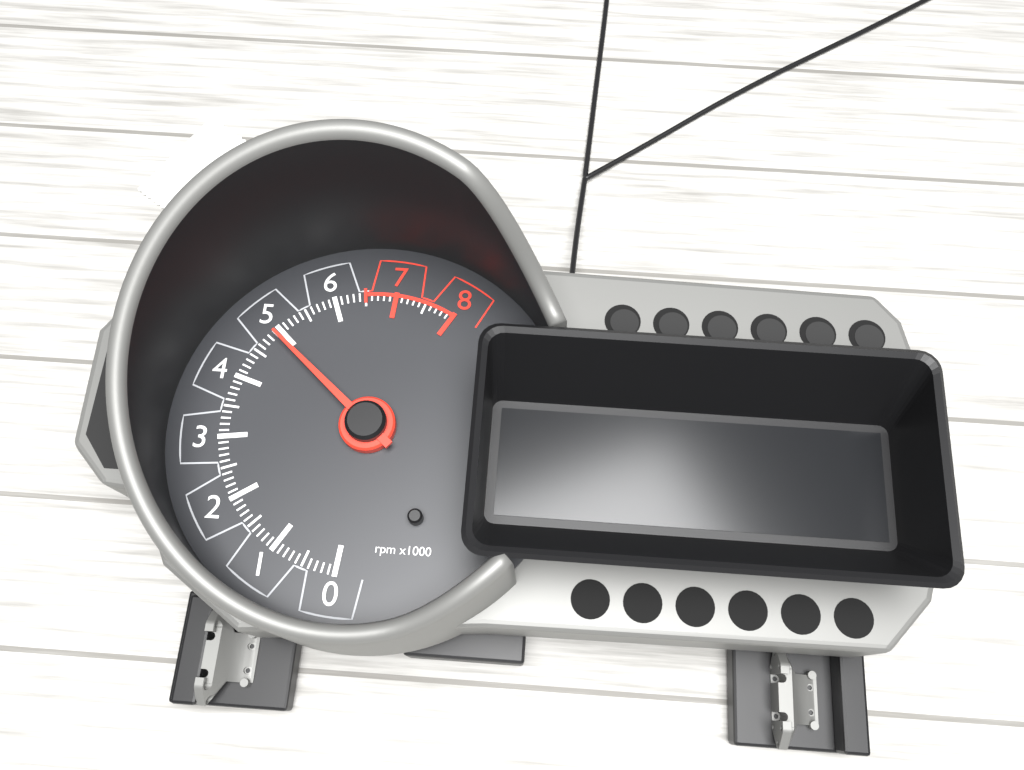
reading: 4900 rpm
